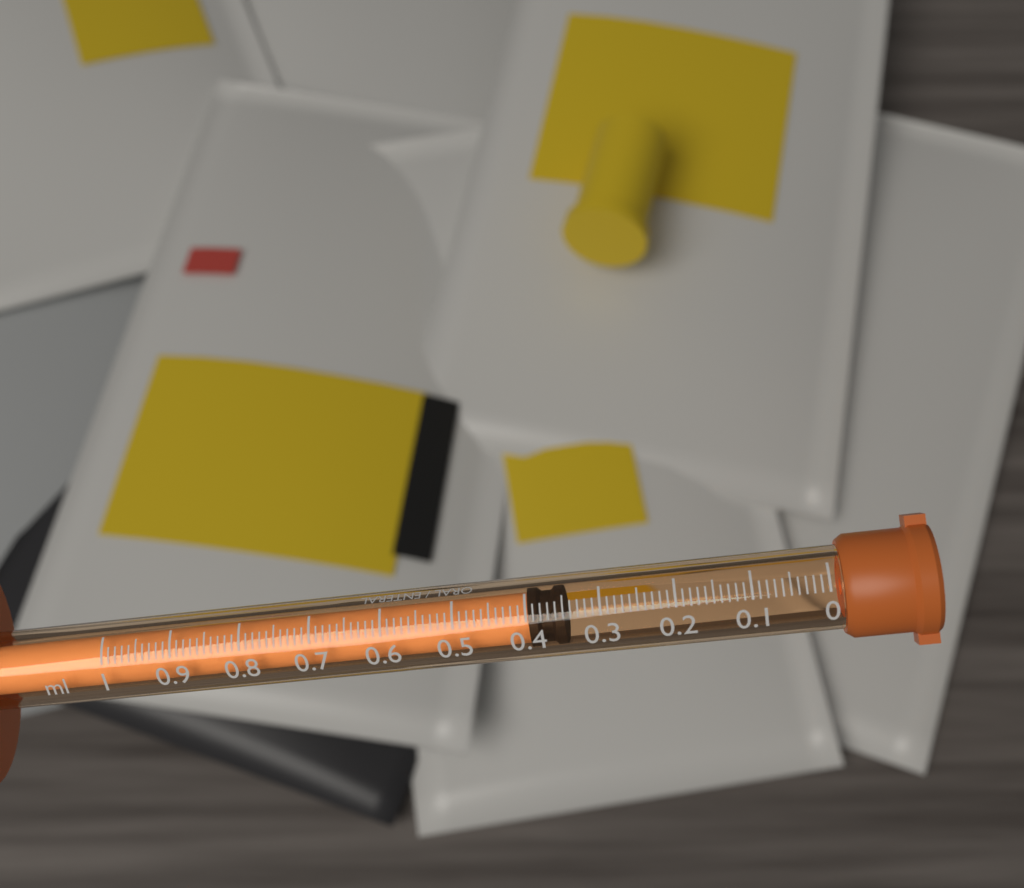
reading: 0.35 ml
